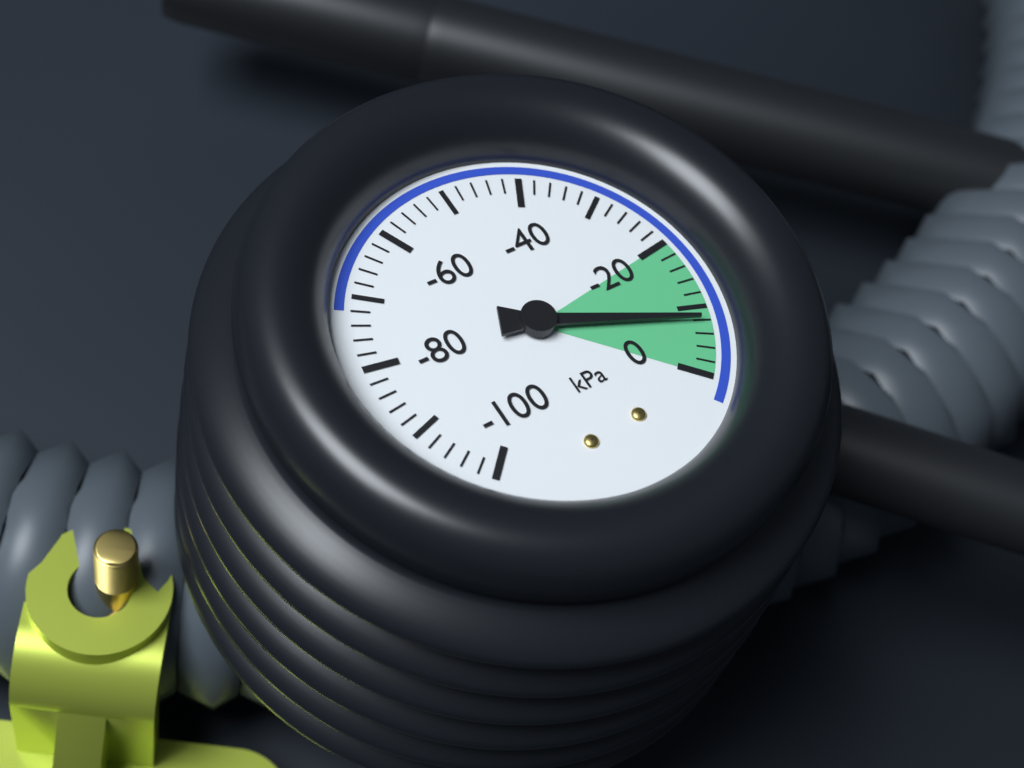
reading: -8 kPa
